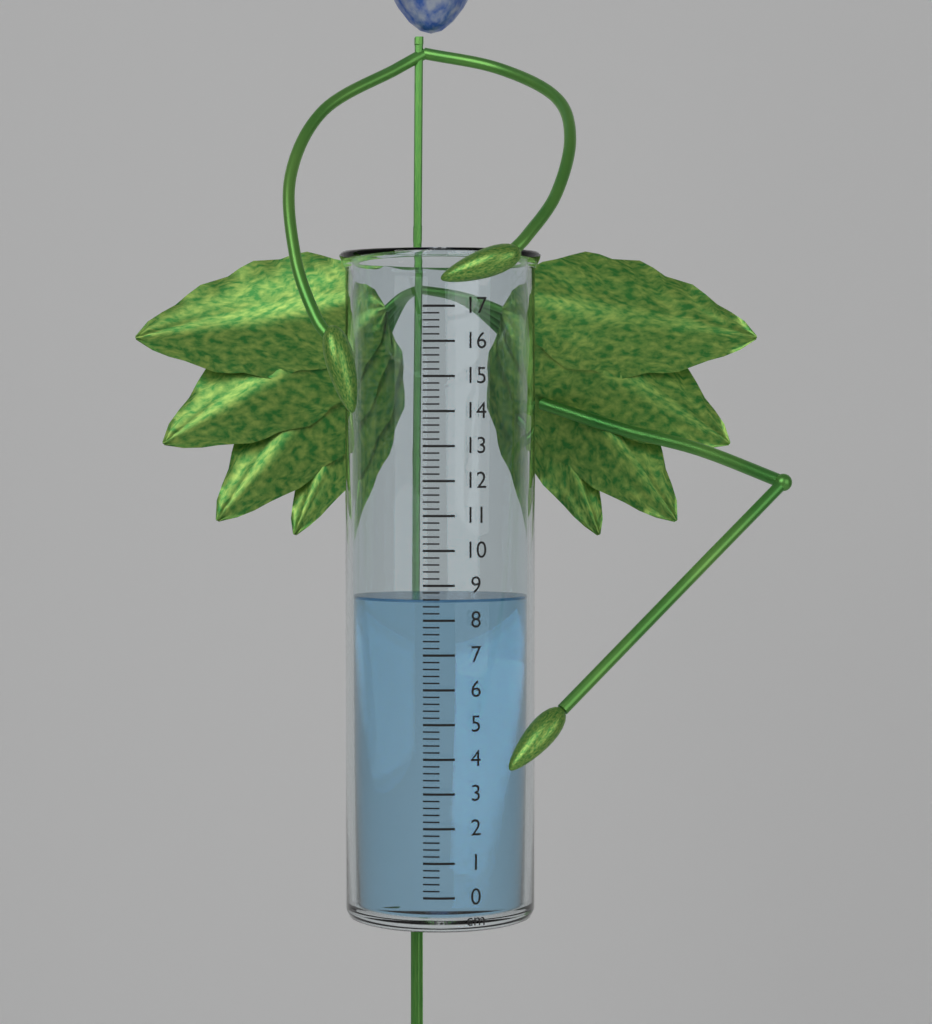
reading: 8.6 cm
